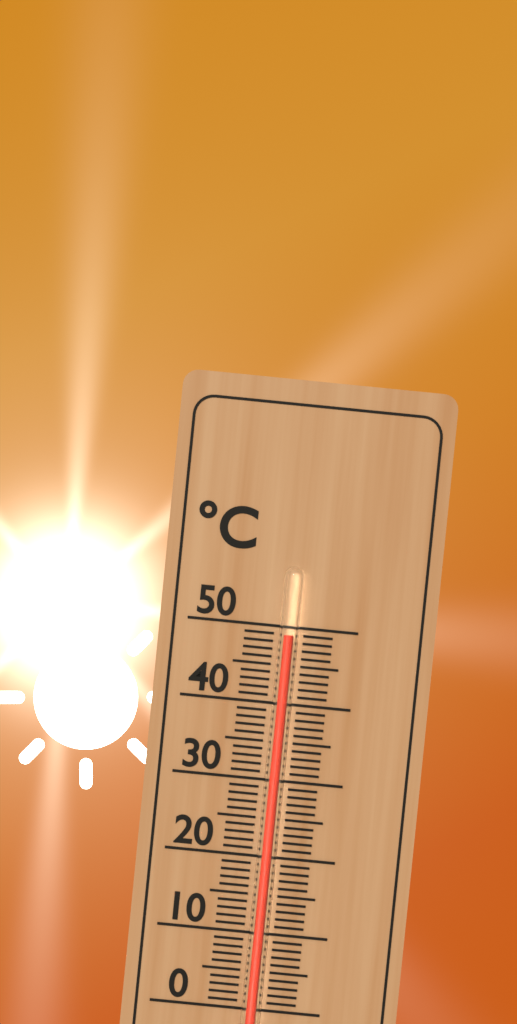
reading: 49 °C
